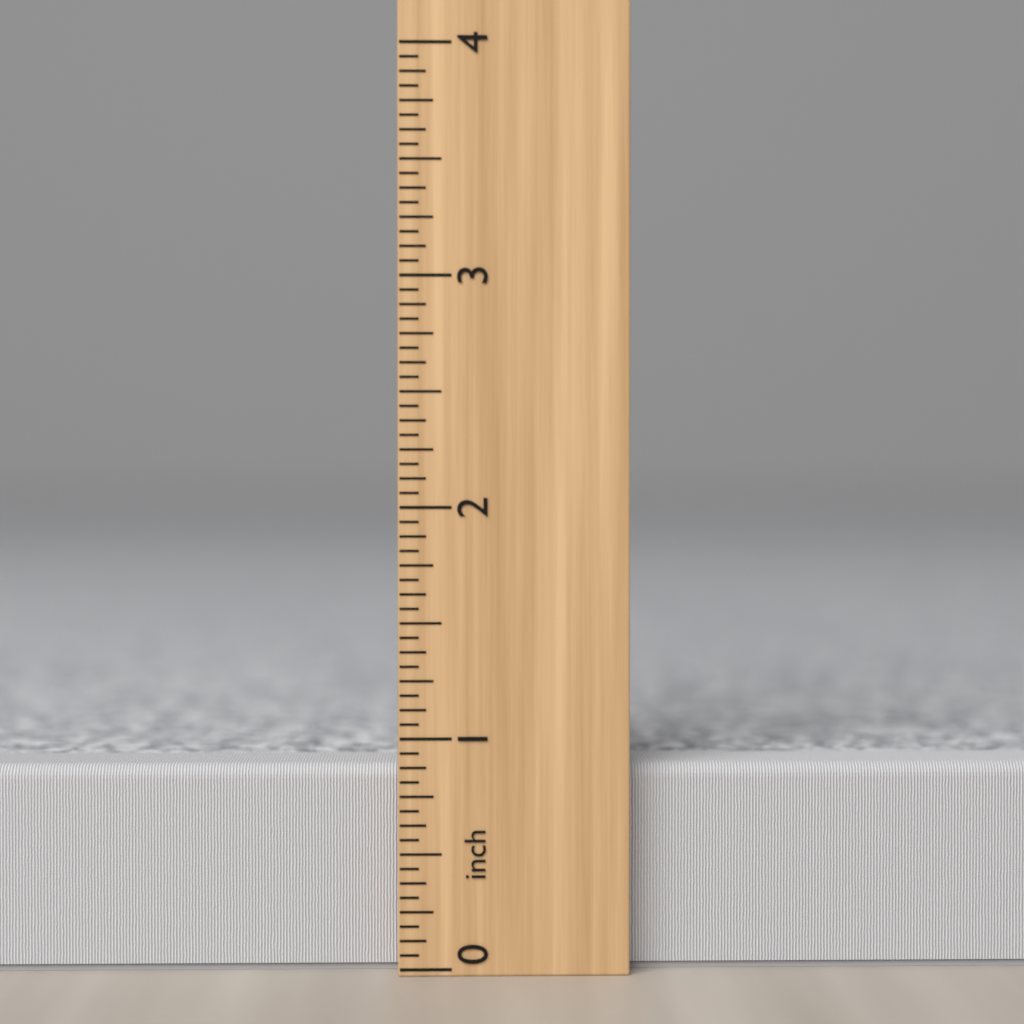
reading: 0.8750 inch
